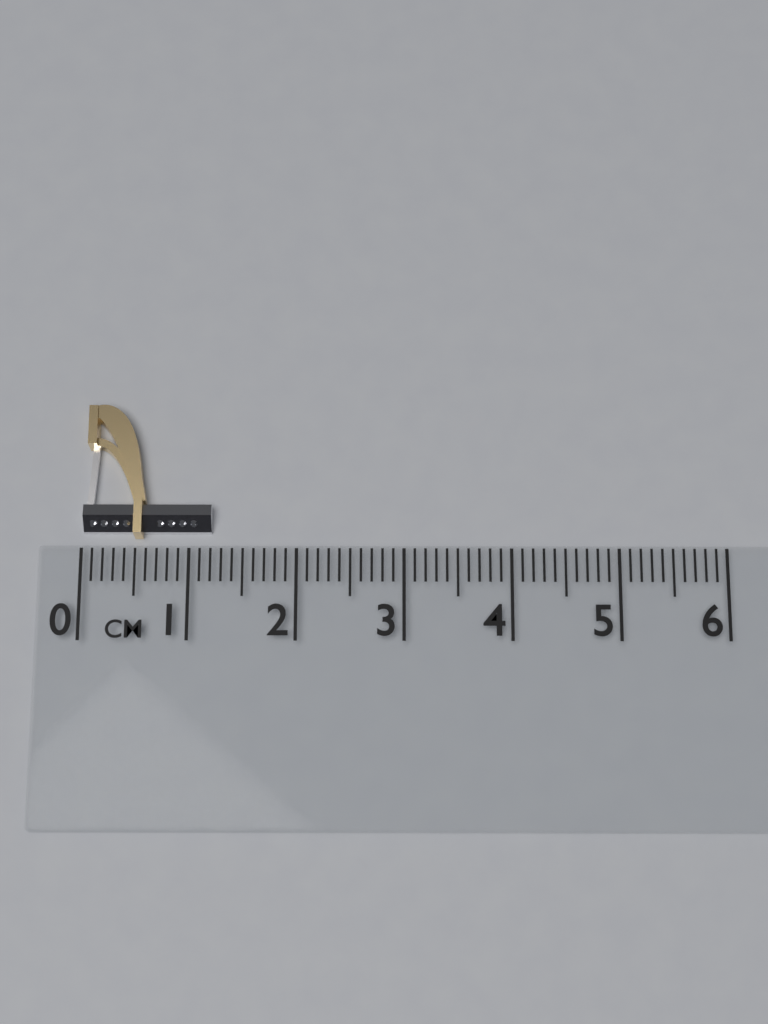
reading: 1.2 cm
